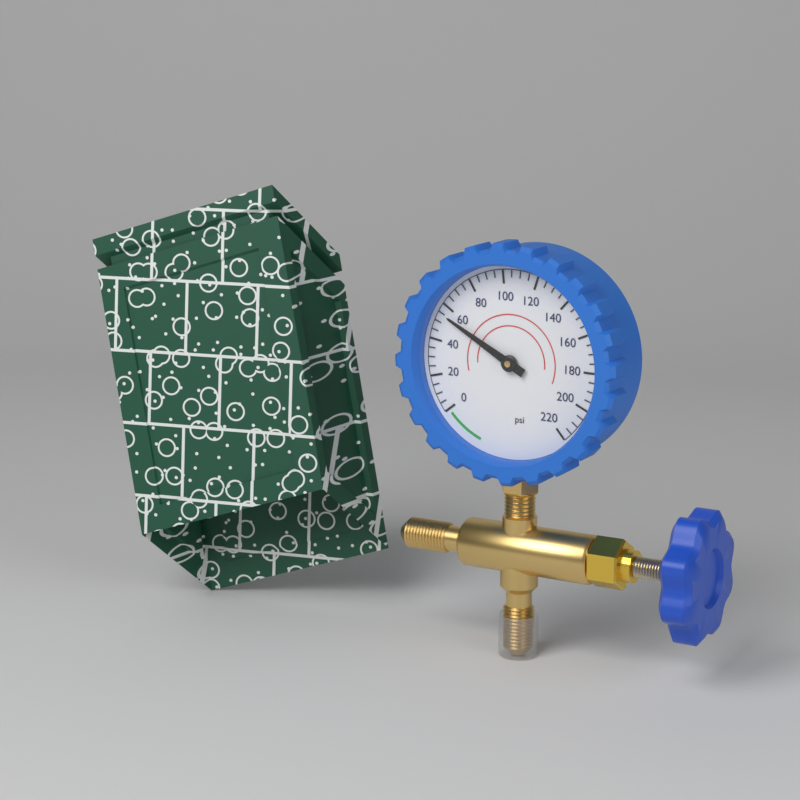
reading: 55 psi
